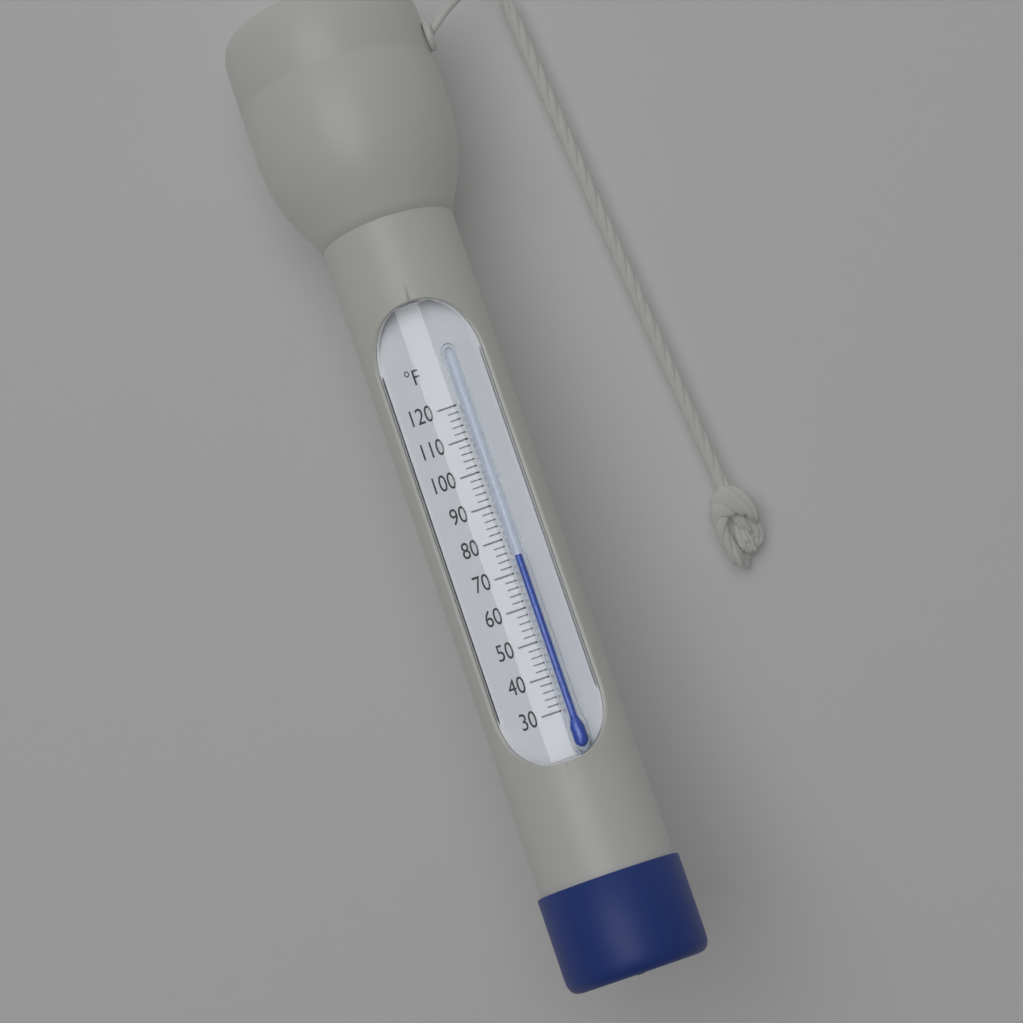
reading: 74 °F
